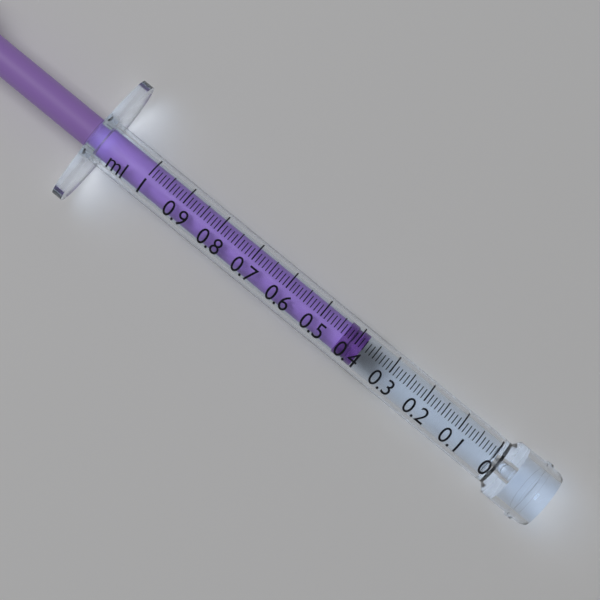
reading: 0.38 ml
